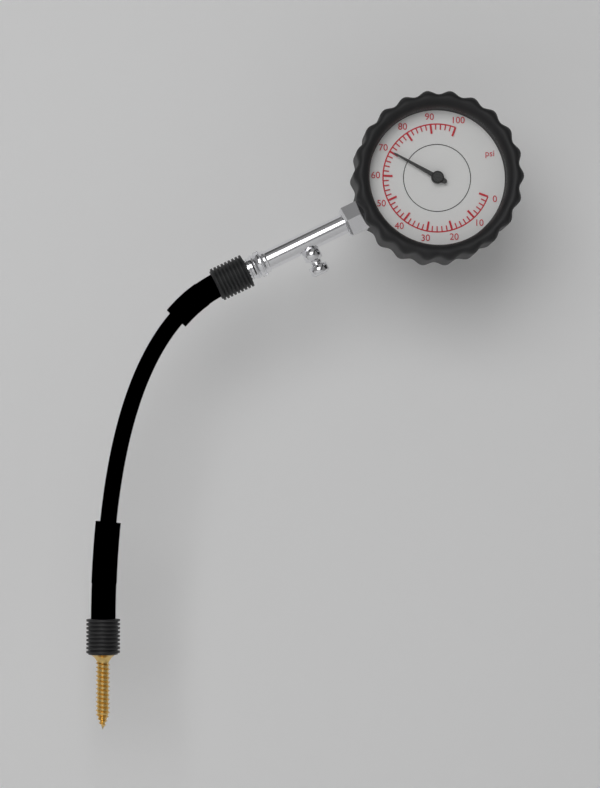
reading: 70 psi
